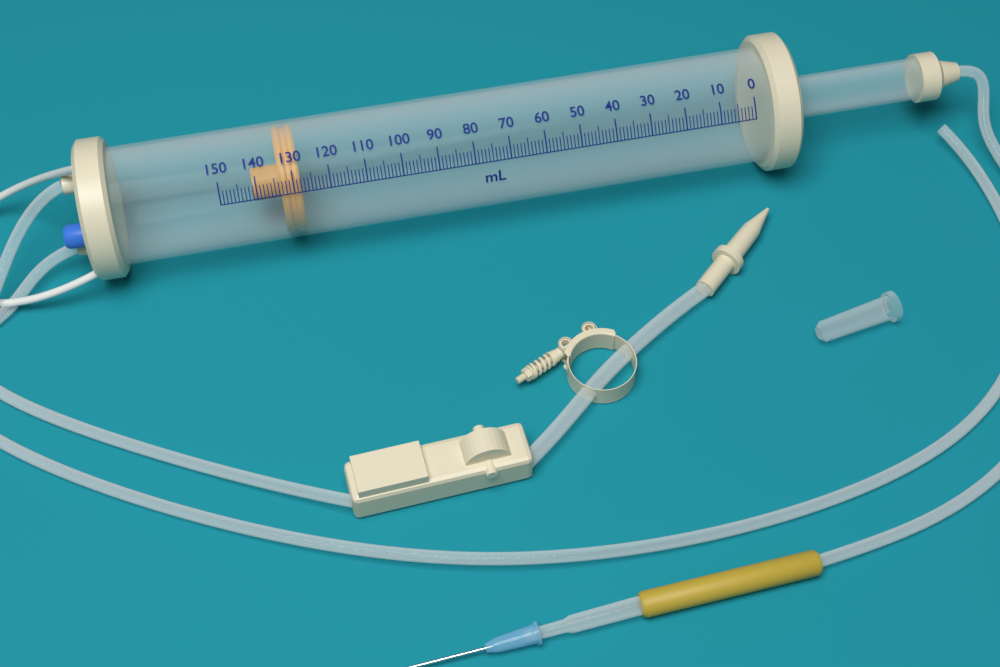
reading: 128 ml
